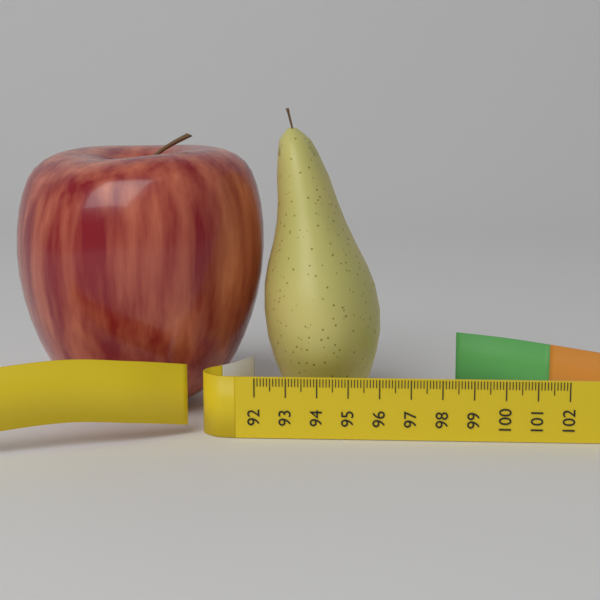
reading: 96.0 (no unit)
